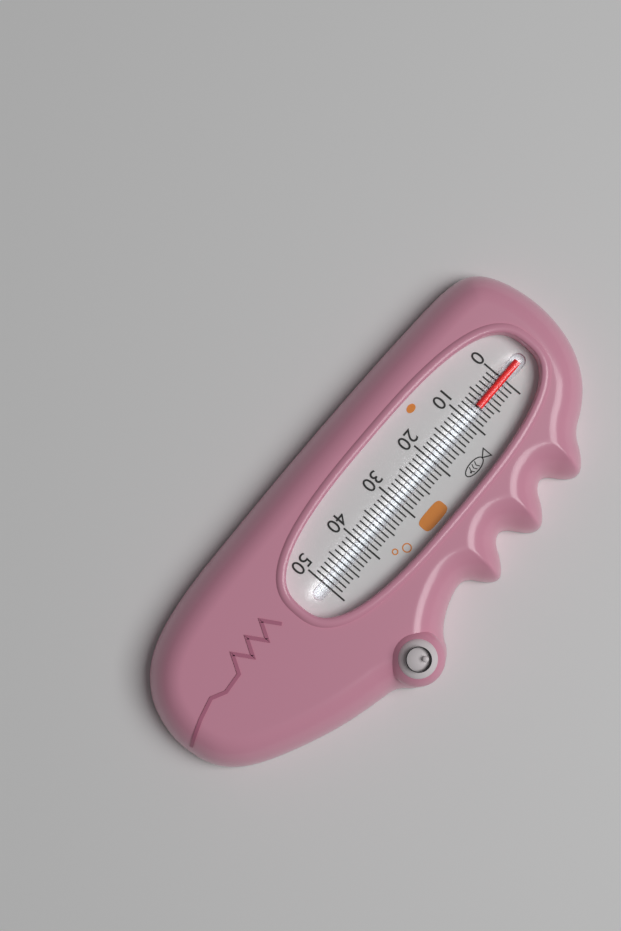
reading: 7 (no unit)
